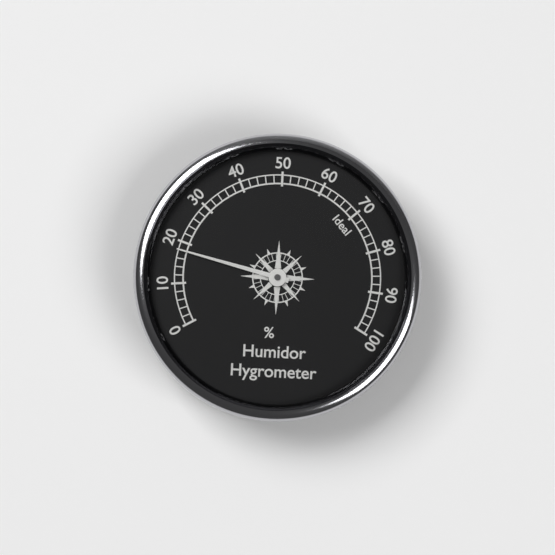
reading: 18 %
